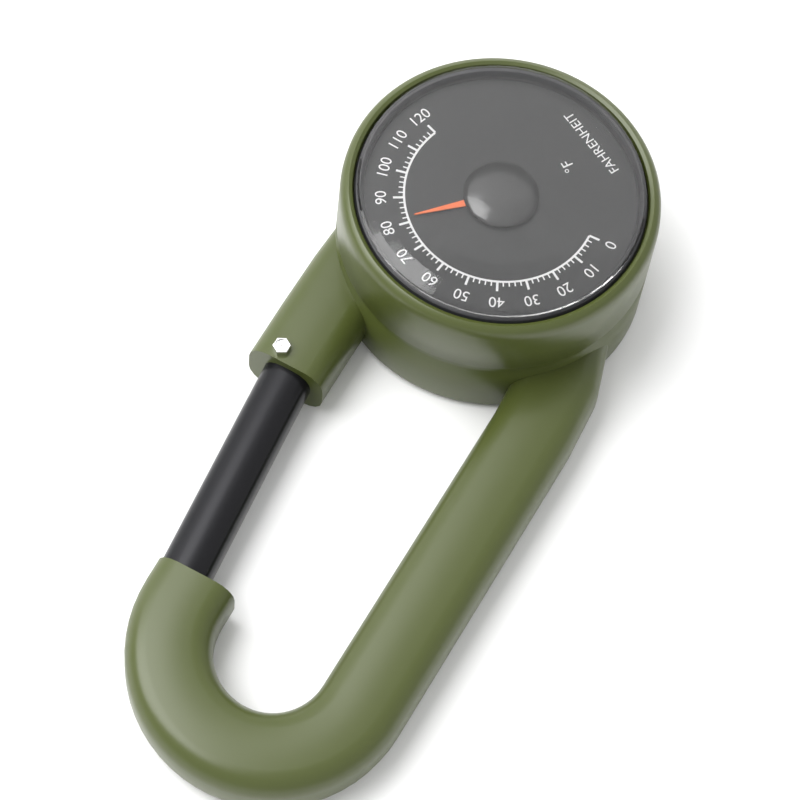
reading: 82 °F
